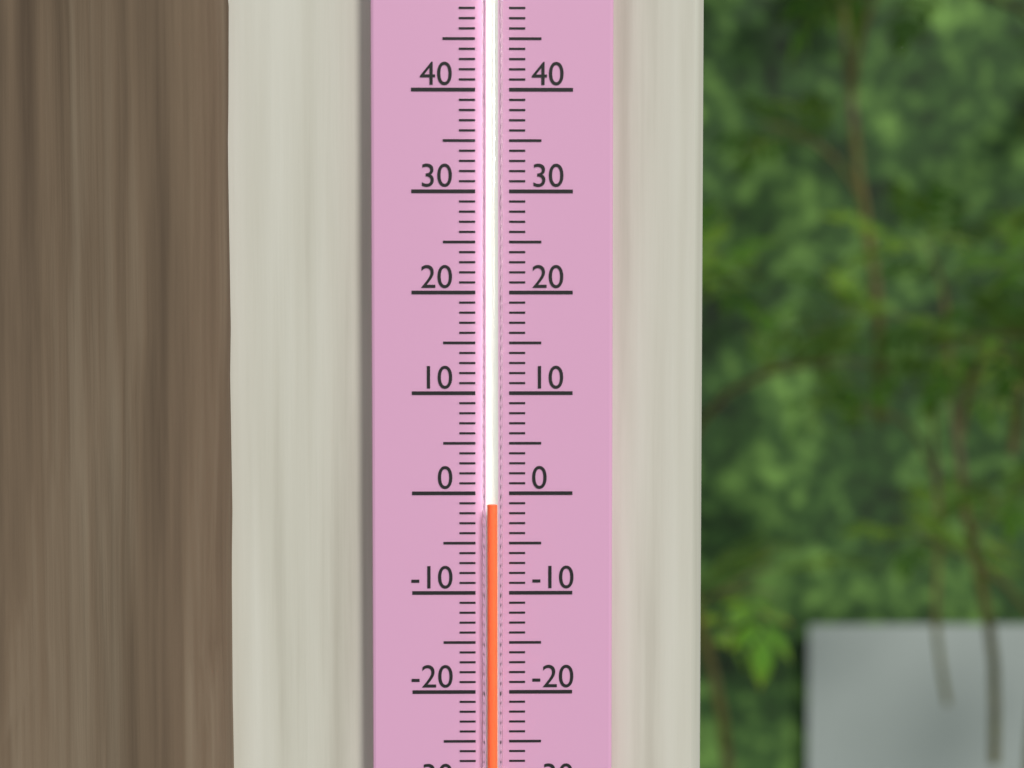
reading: -1 (no unit)
